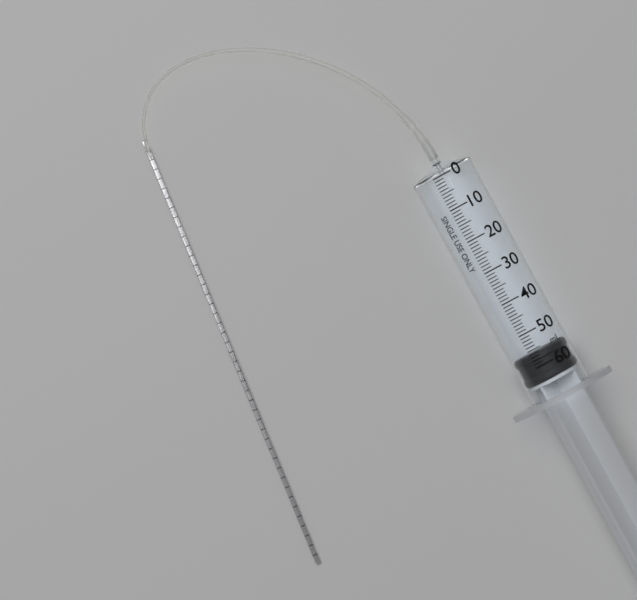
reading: 56 ml
